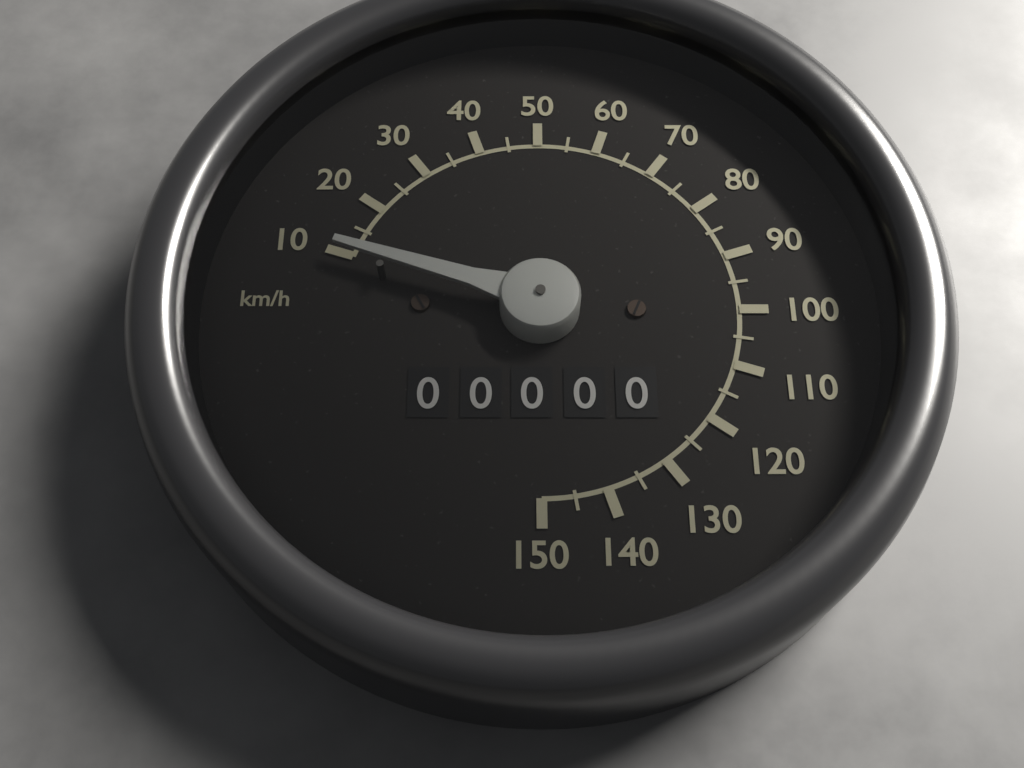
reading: 10 km/h
